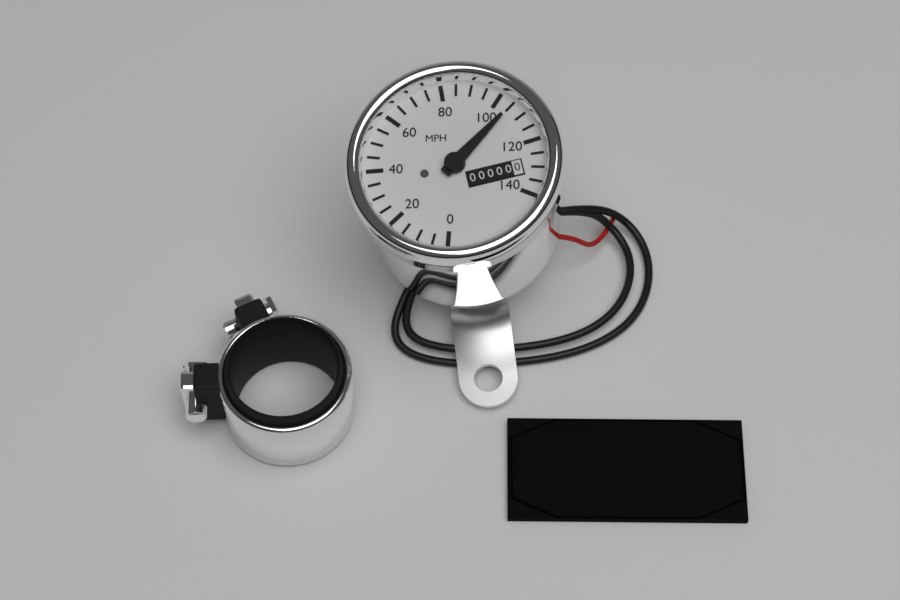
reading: 105 MPH
